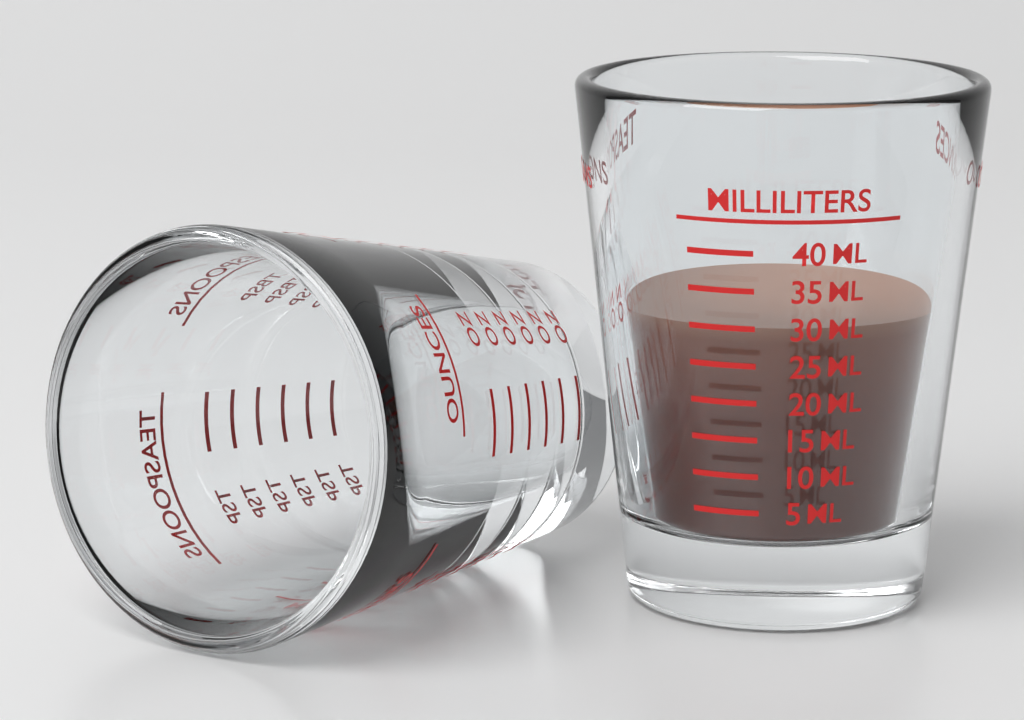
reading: 30 ml
